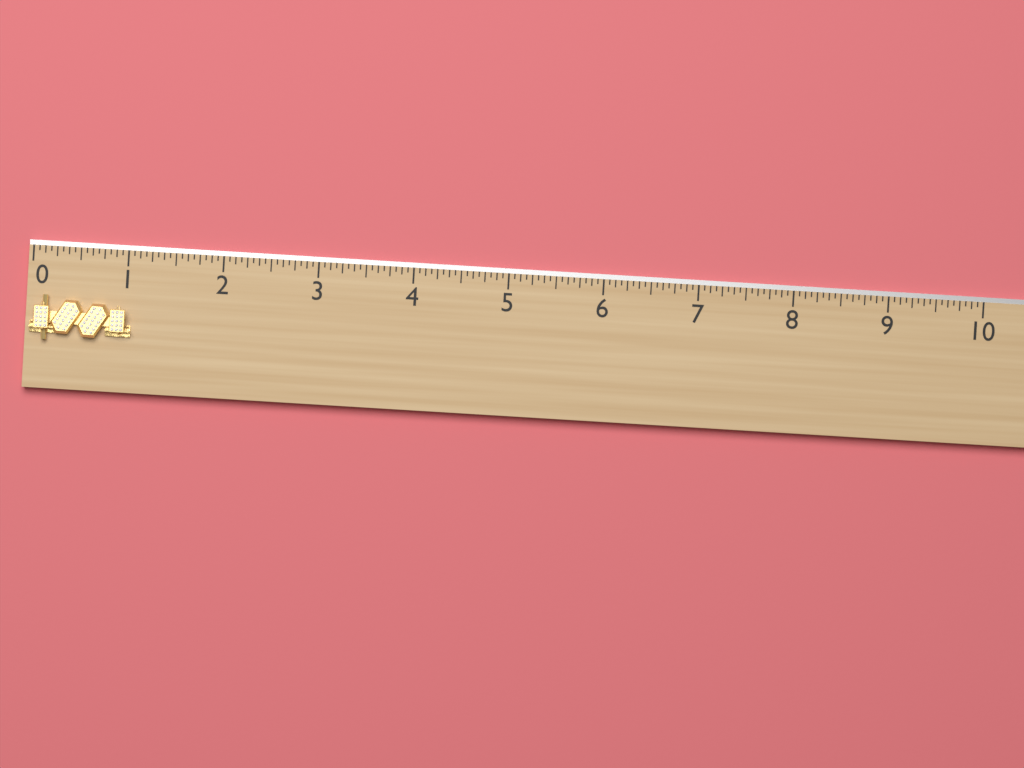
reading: 1.0625 (no unit)
